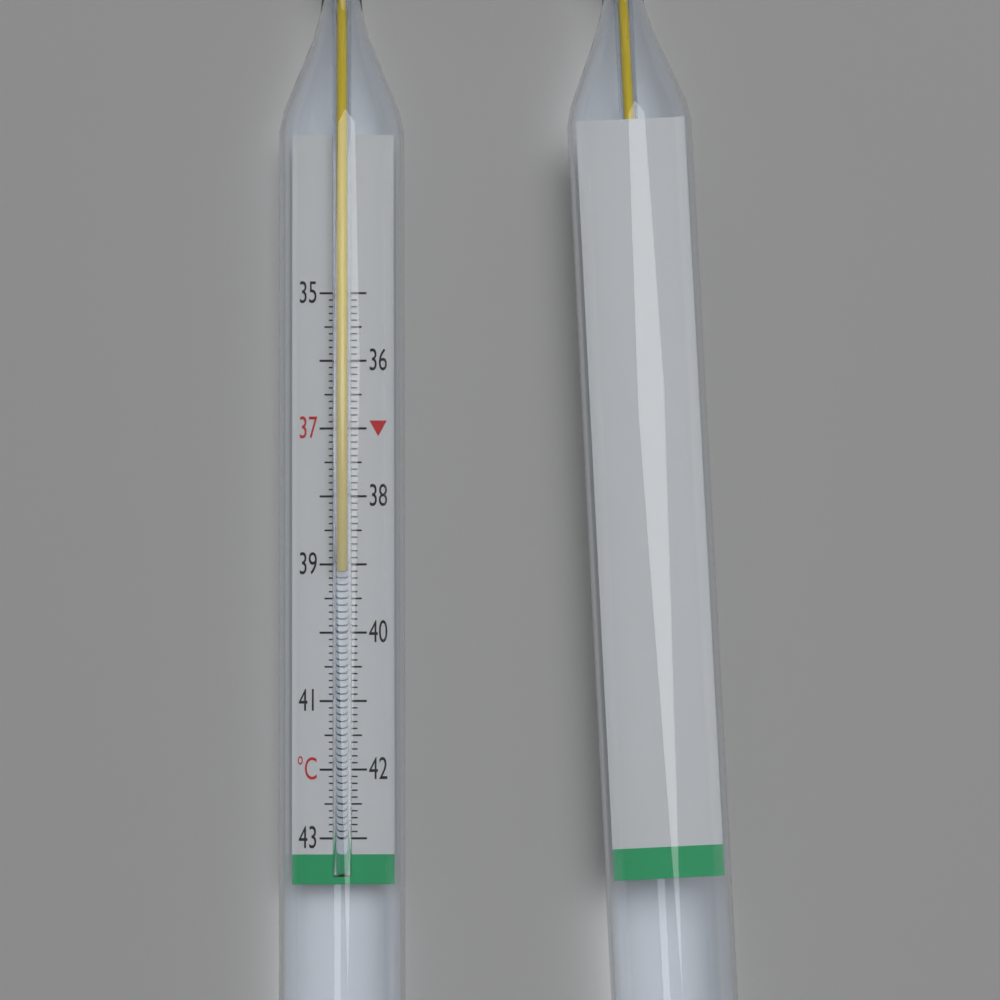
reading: 39.1 °C
